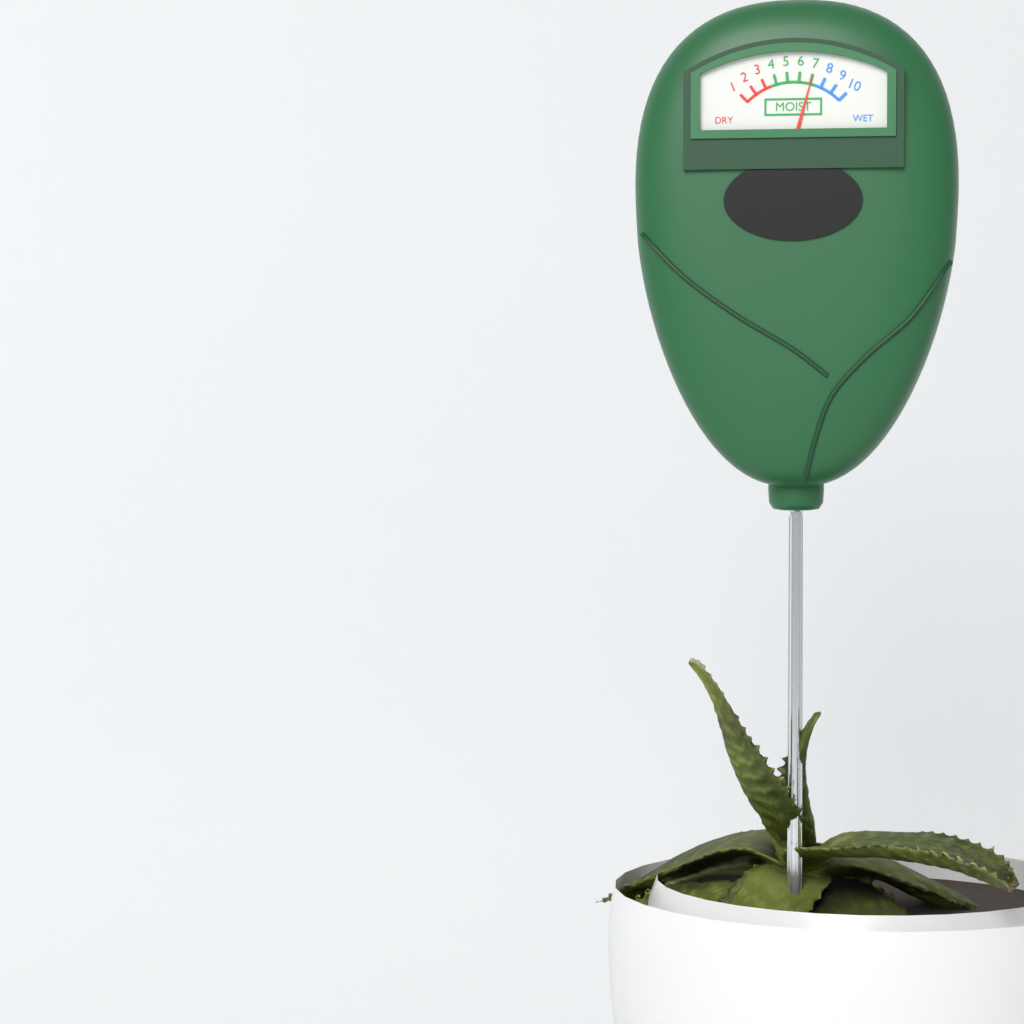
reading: 7 (no unit)
